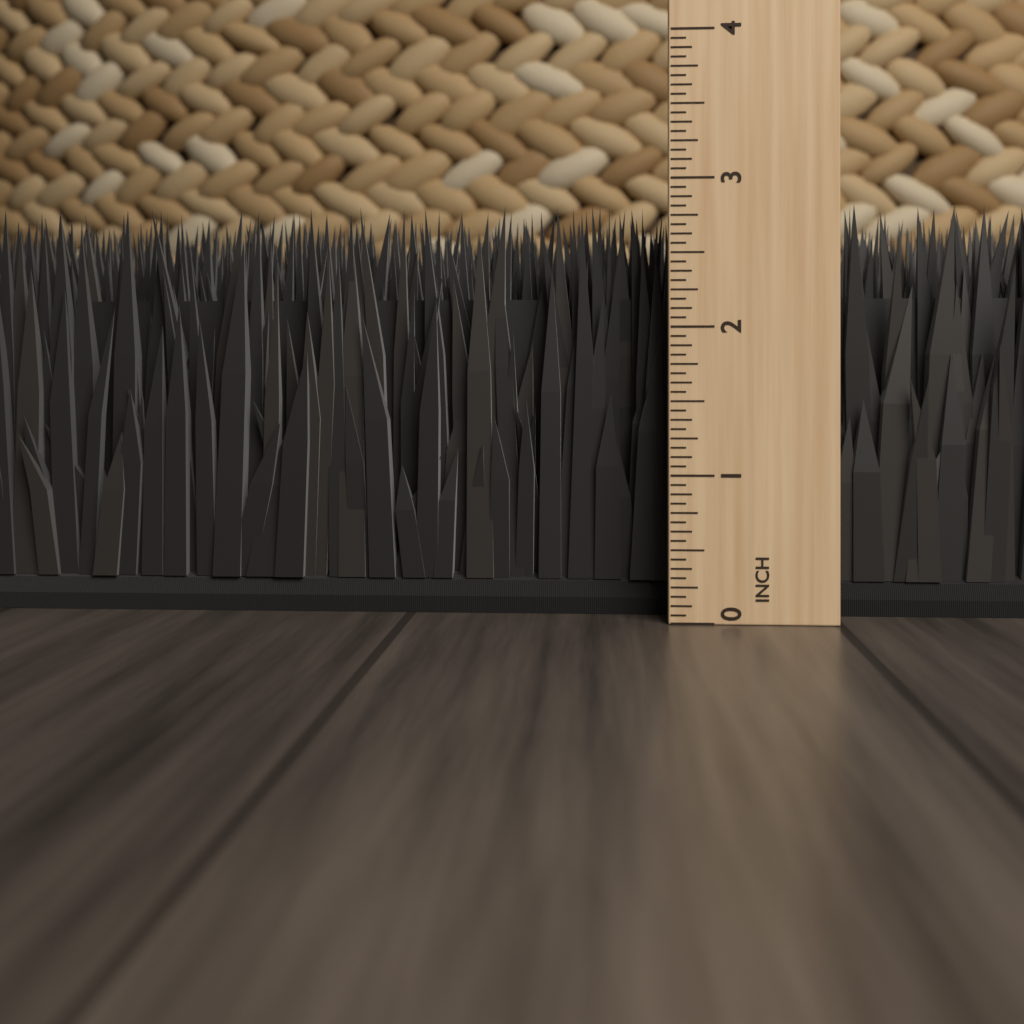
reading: 2.8750 in
